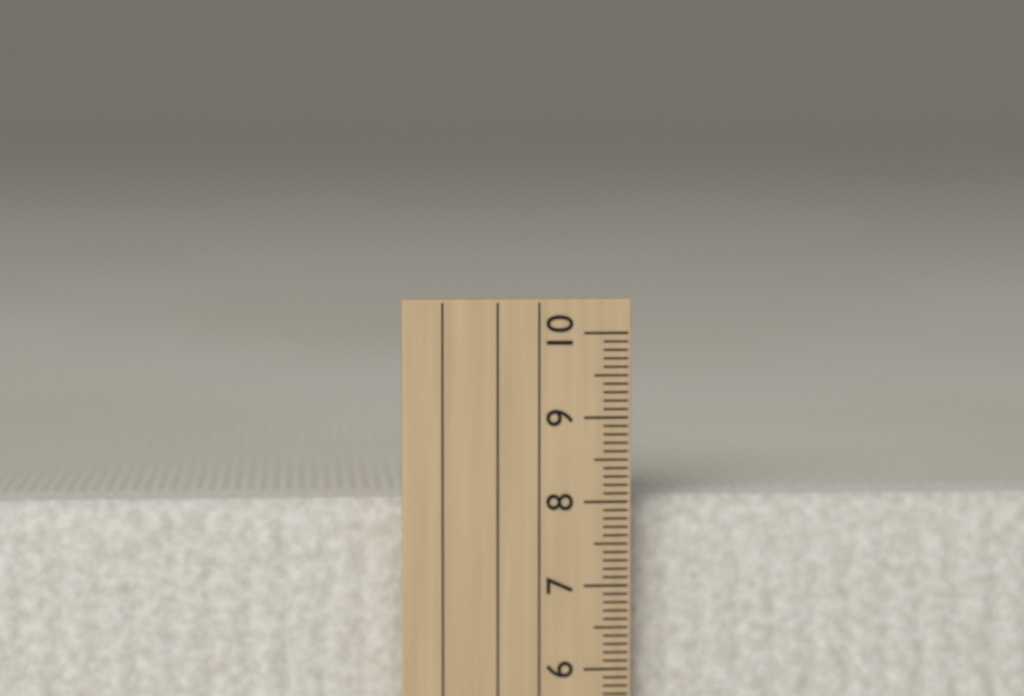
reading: 8.0 cm
